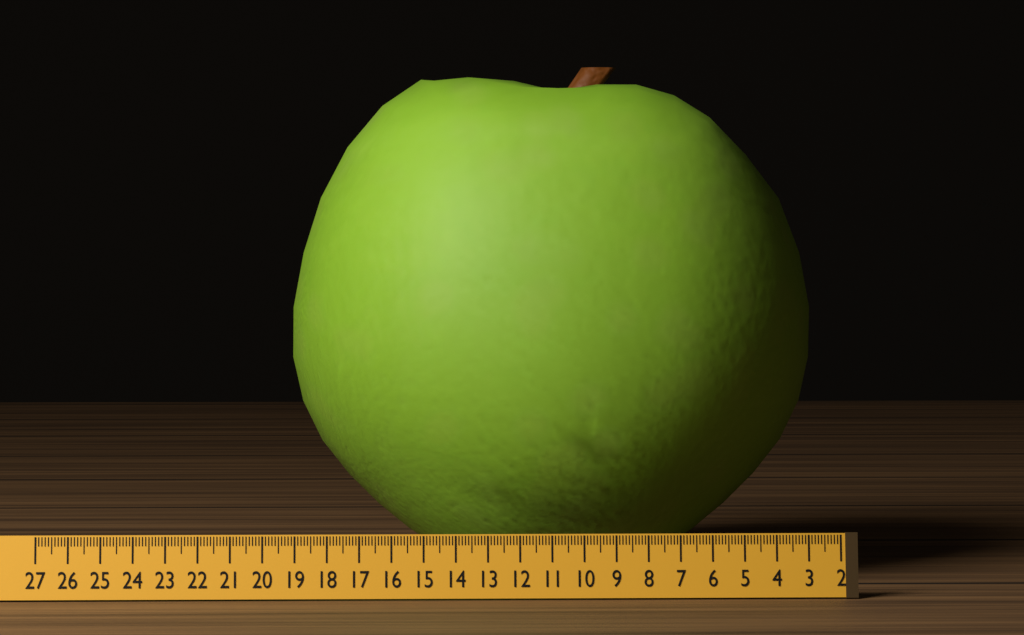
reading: 19.2 (no unit)
